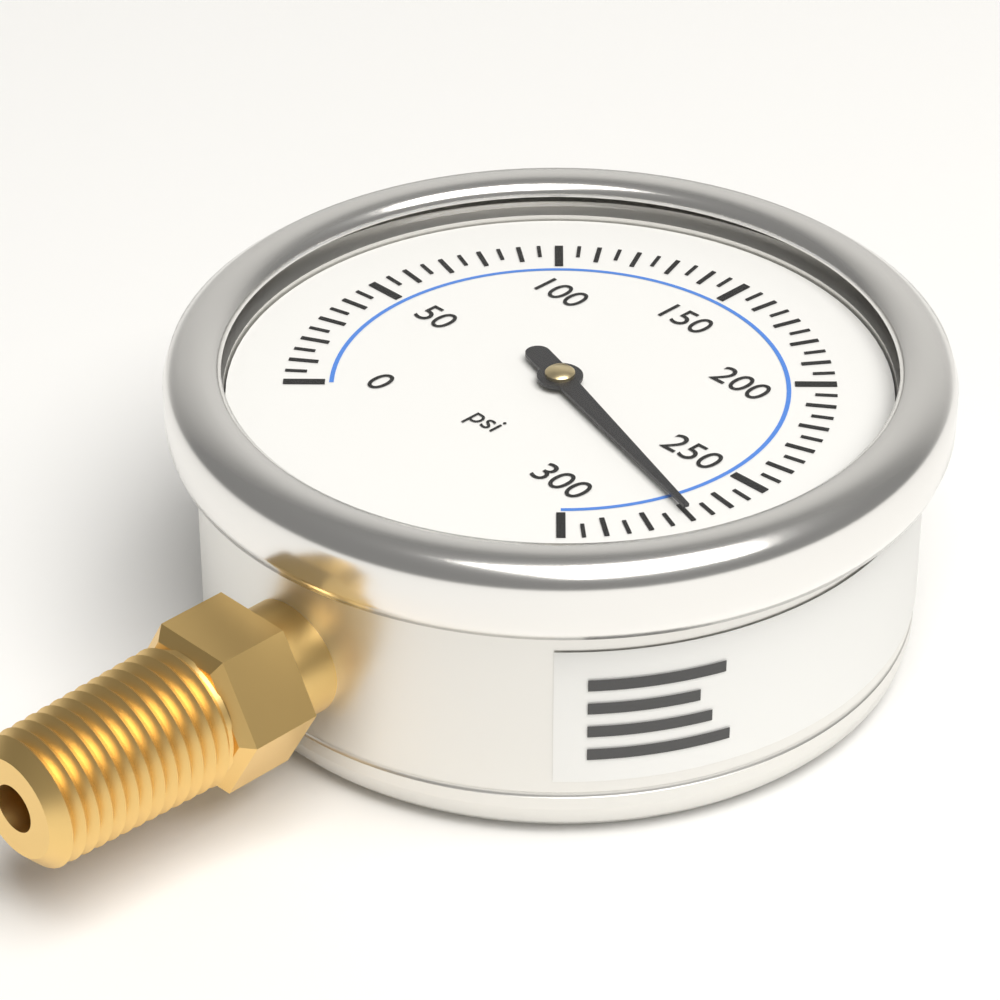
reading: 270 psi
